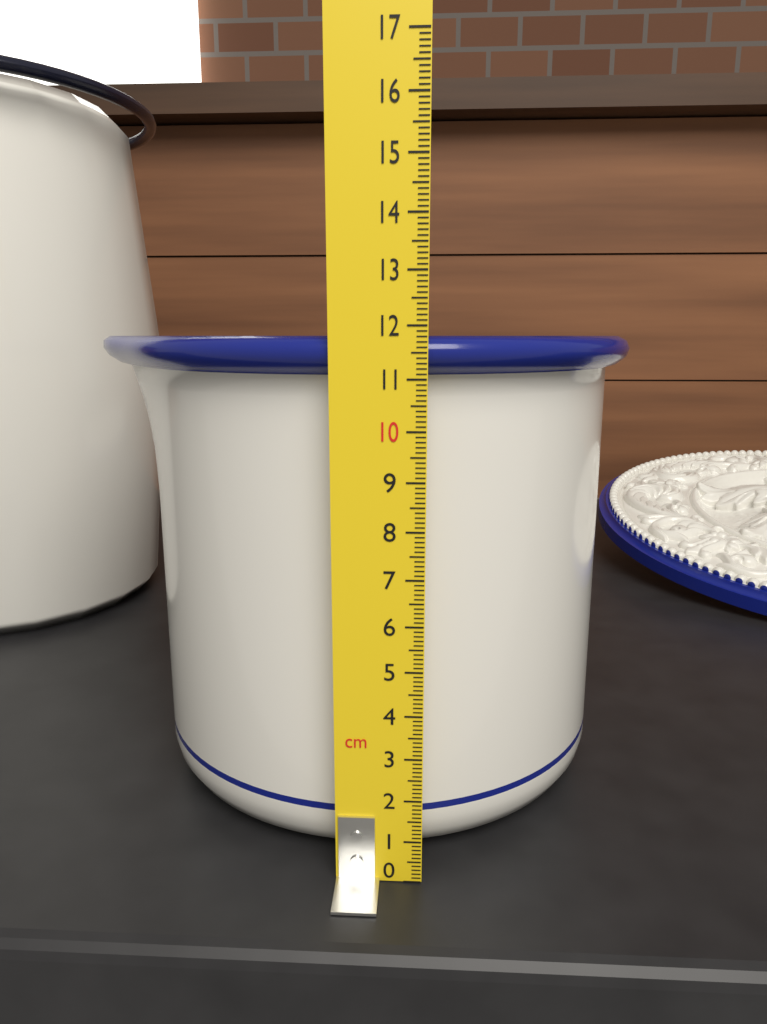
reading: 11.8 cm
